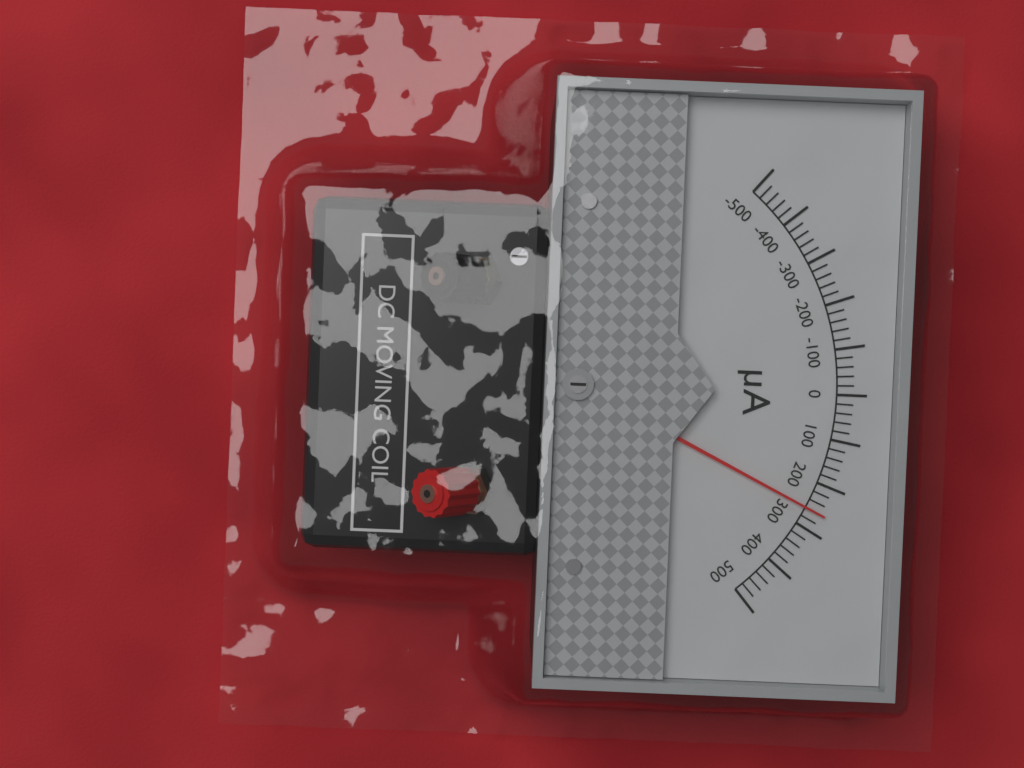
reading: 260 µA
